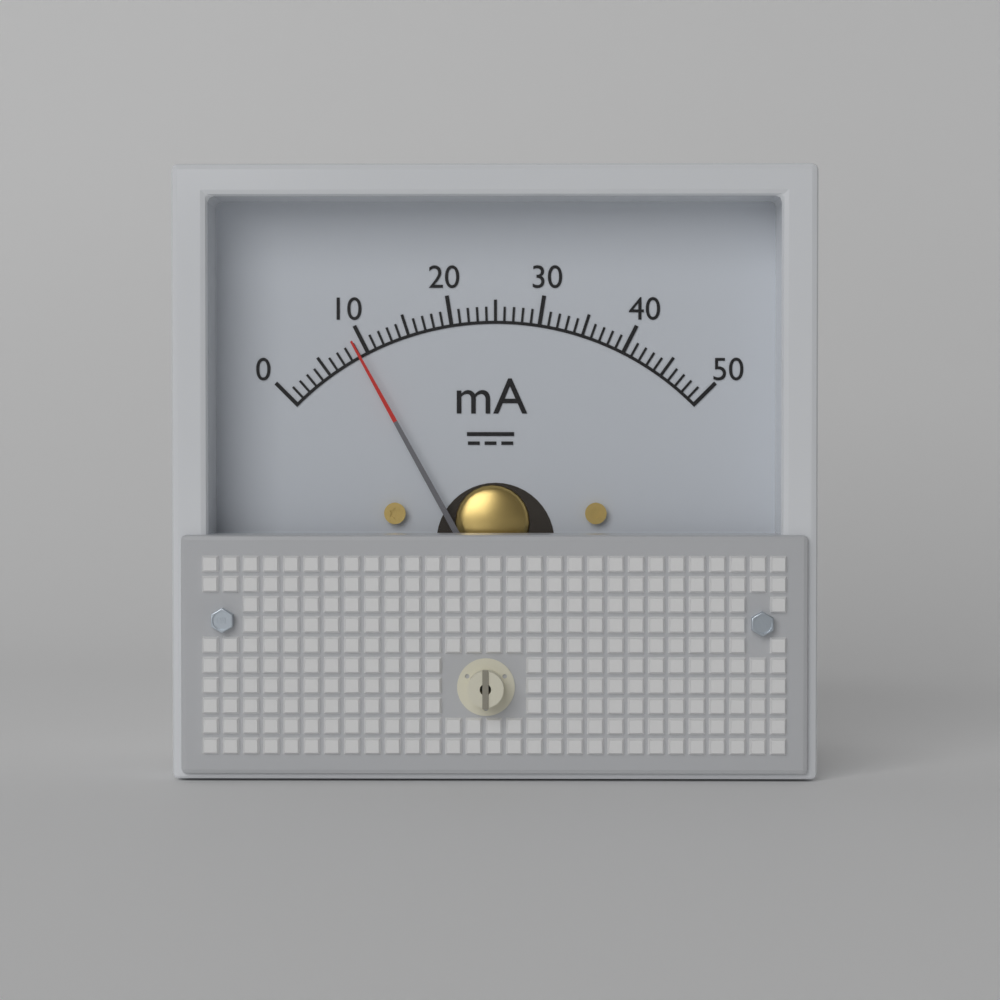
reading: 9 mA
